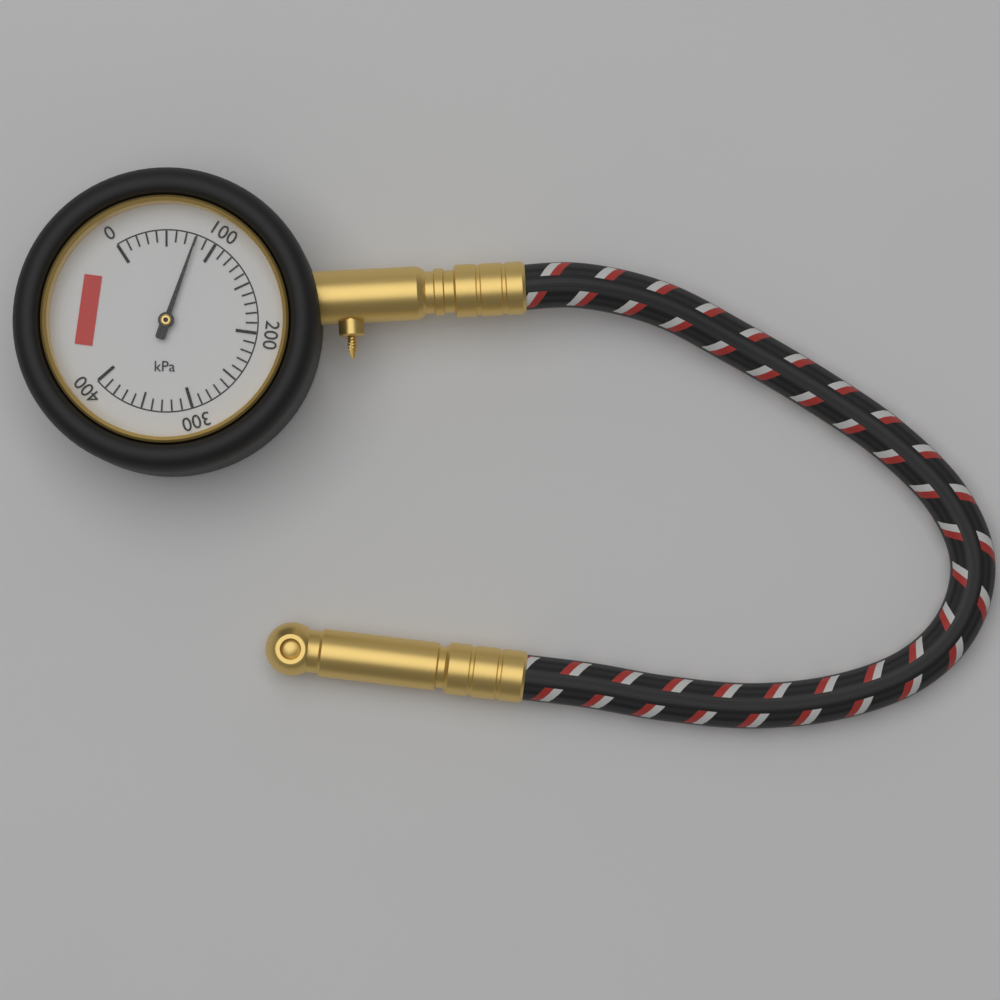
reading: 80 kPa
